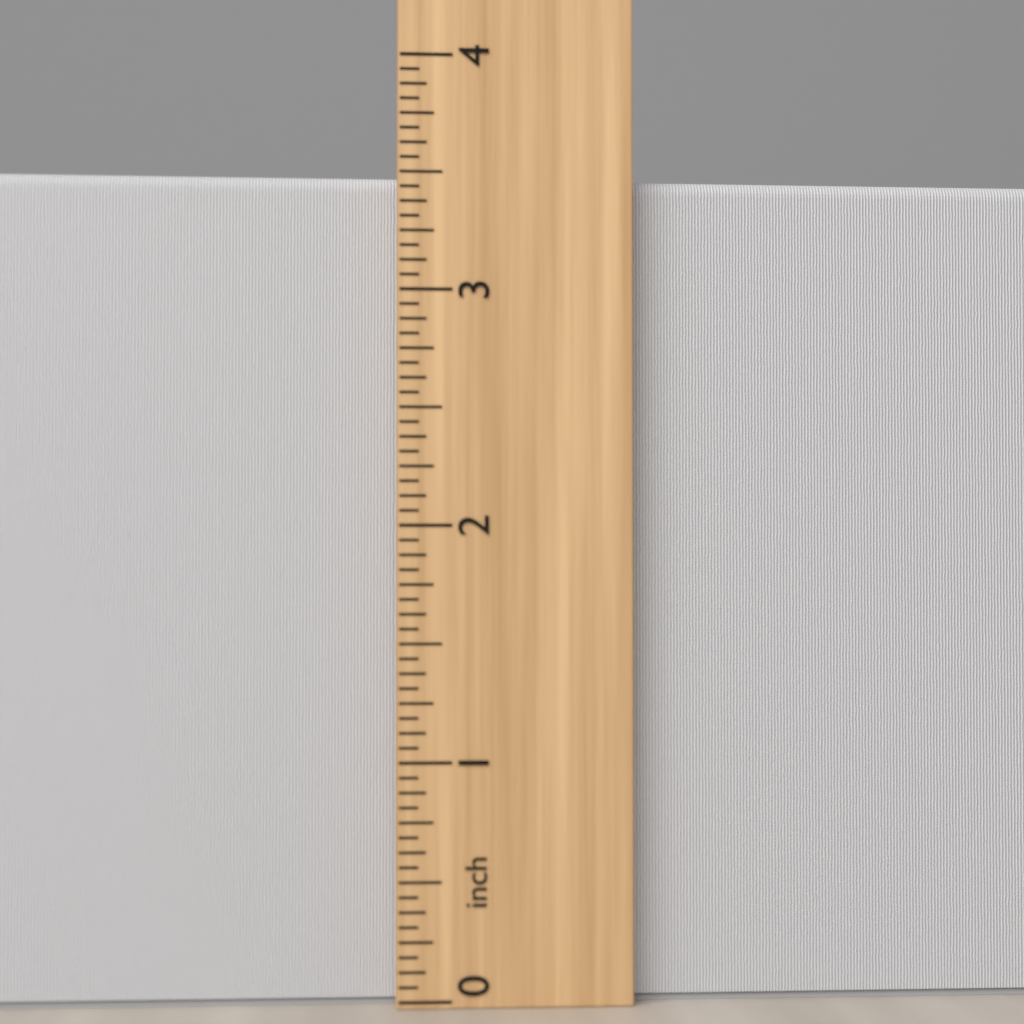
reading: 3.5000 inch
